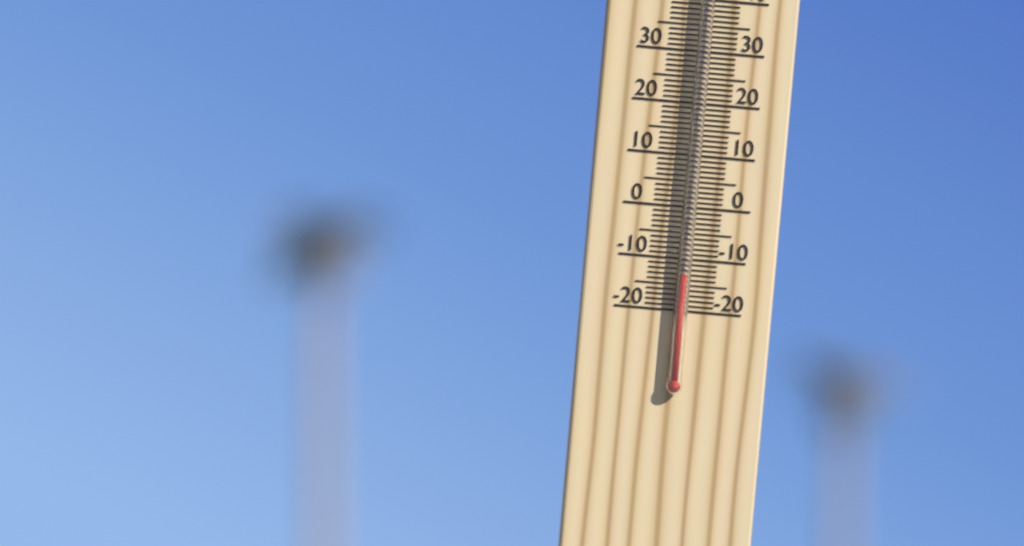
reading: -13 °C
